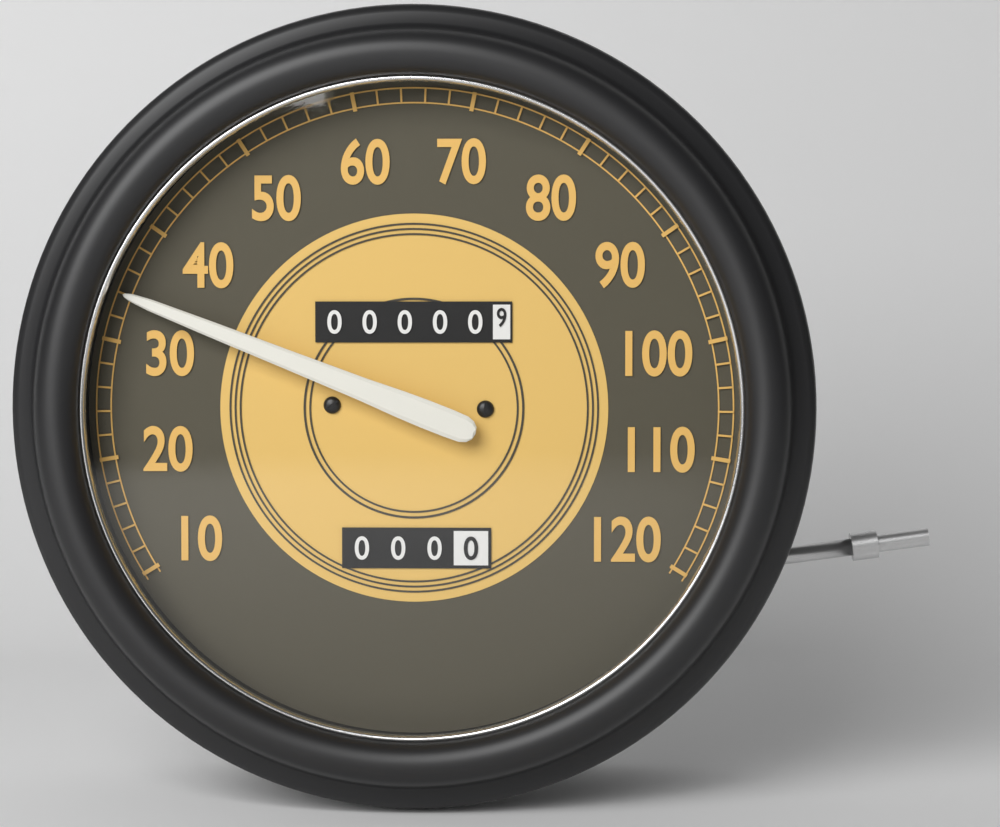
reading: 34 (no unit)
